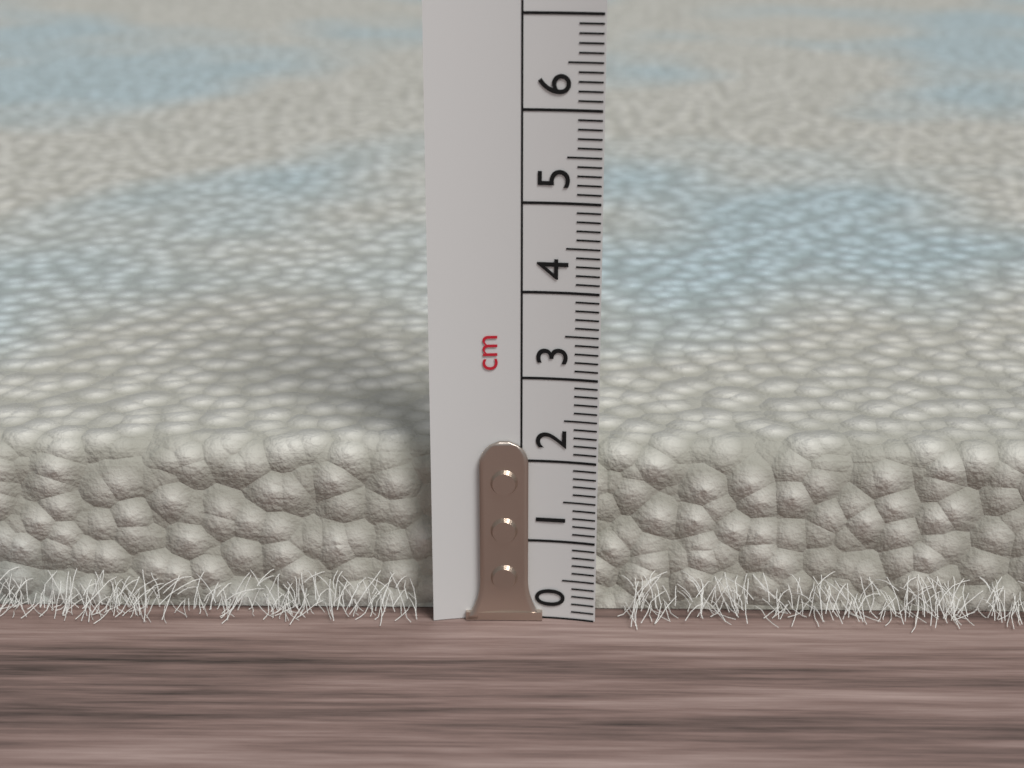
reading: 2.1 cm
